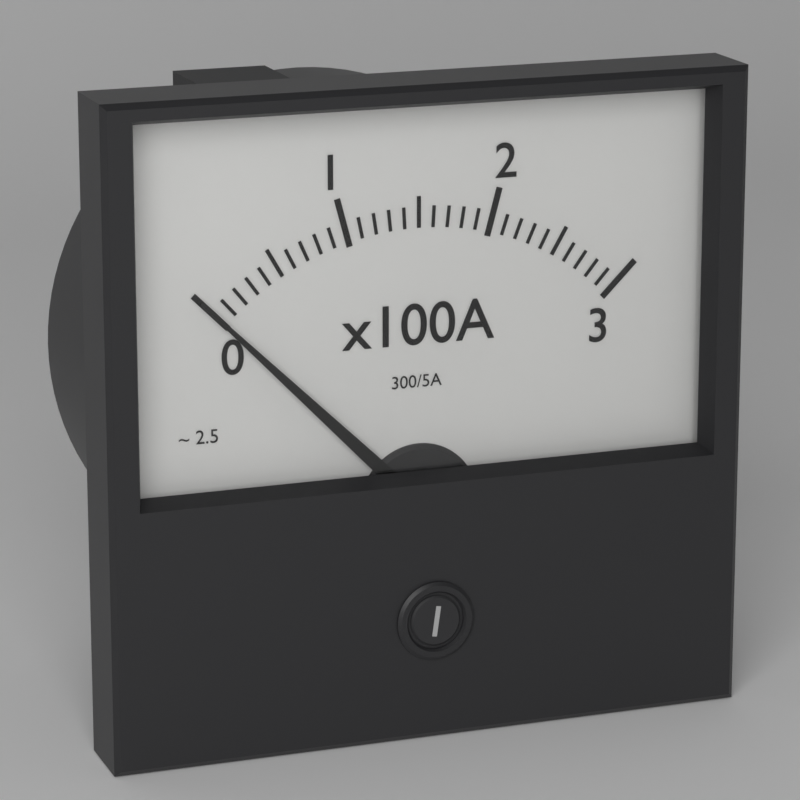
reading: 0 A
